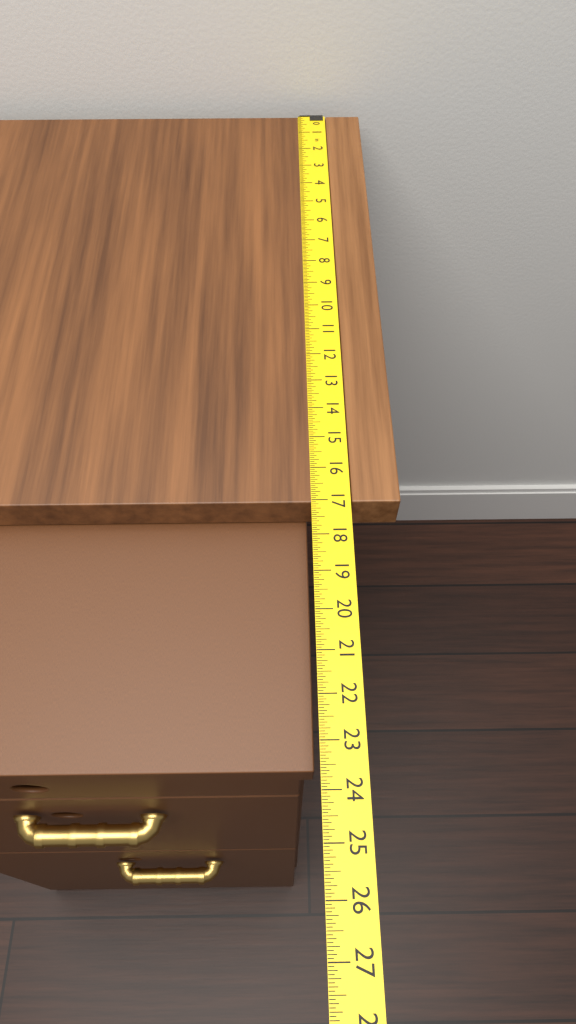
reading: 17.0625 in
